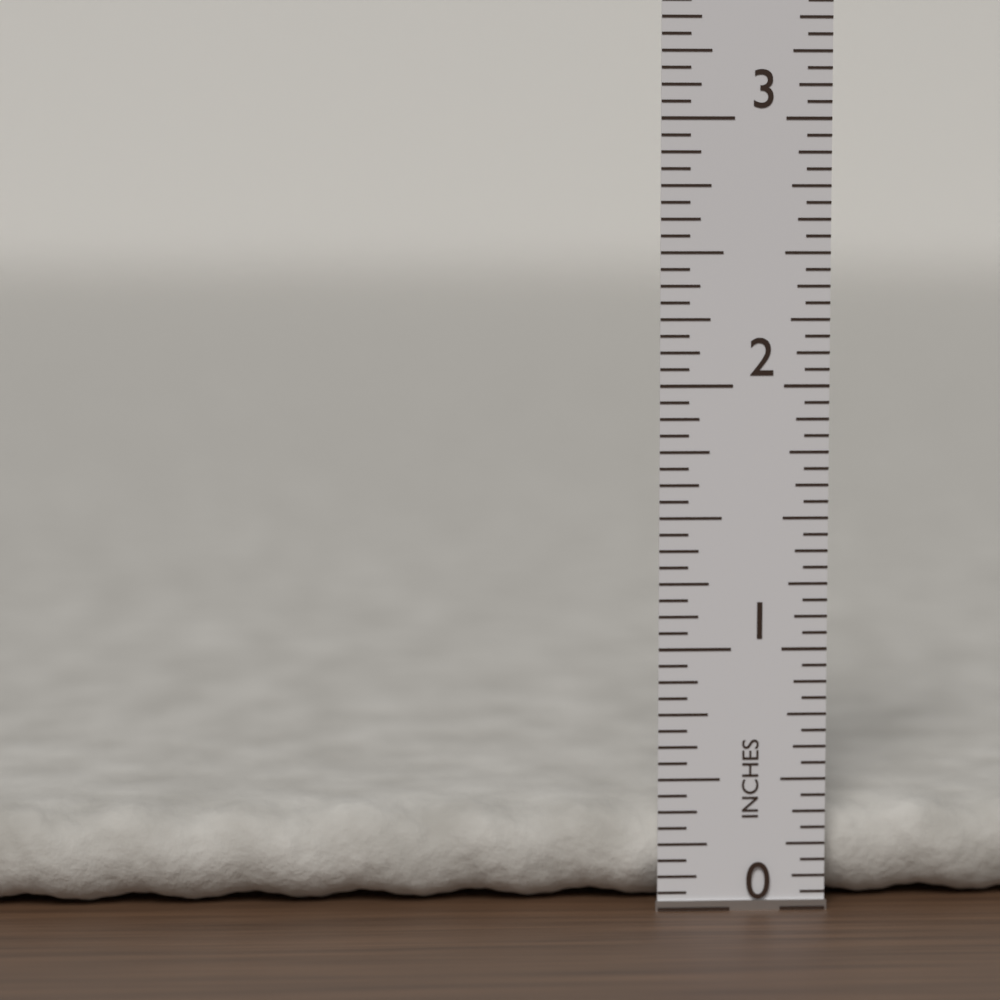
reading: 0.3750 in
